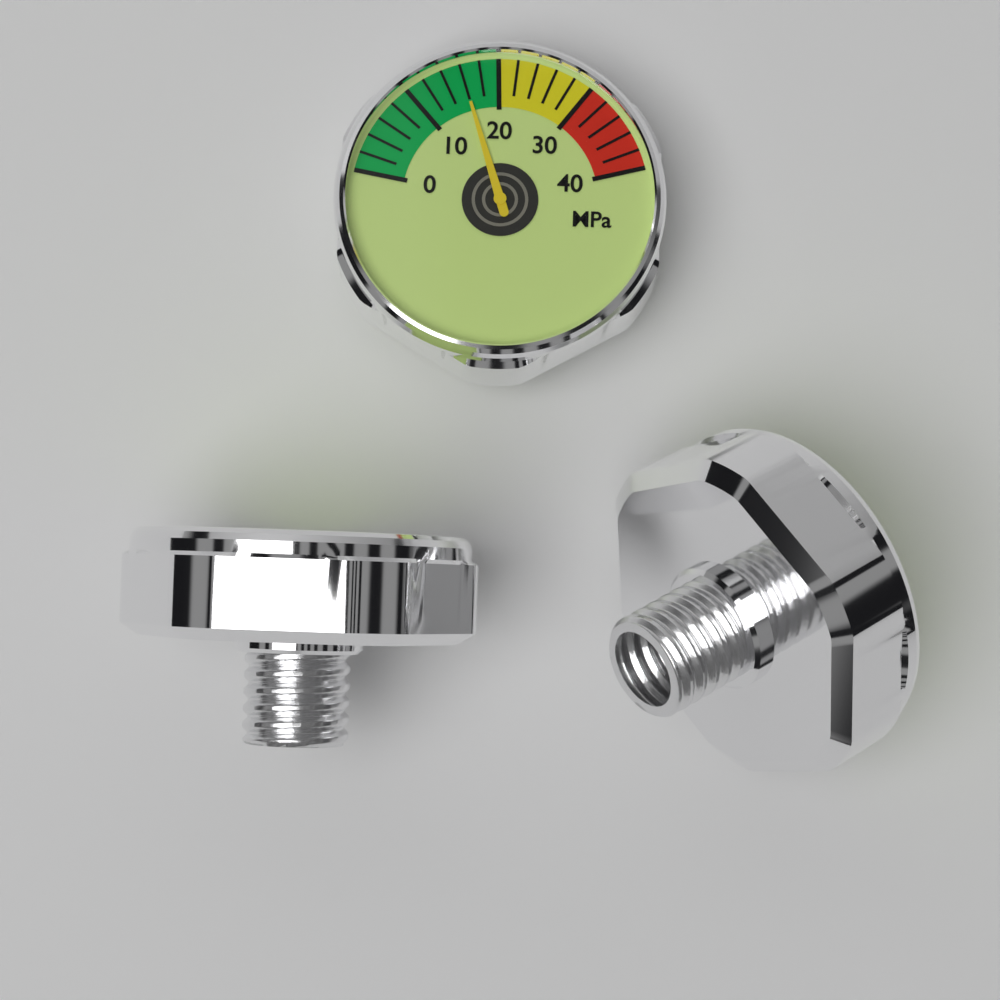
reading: 16 MPa
